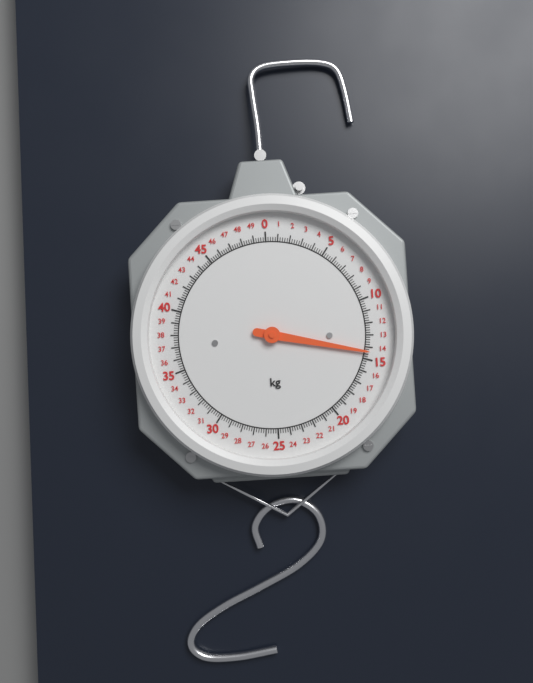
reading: 14.4 kg
